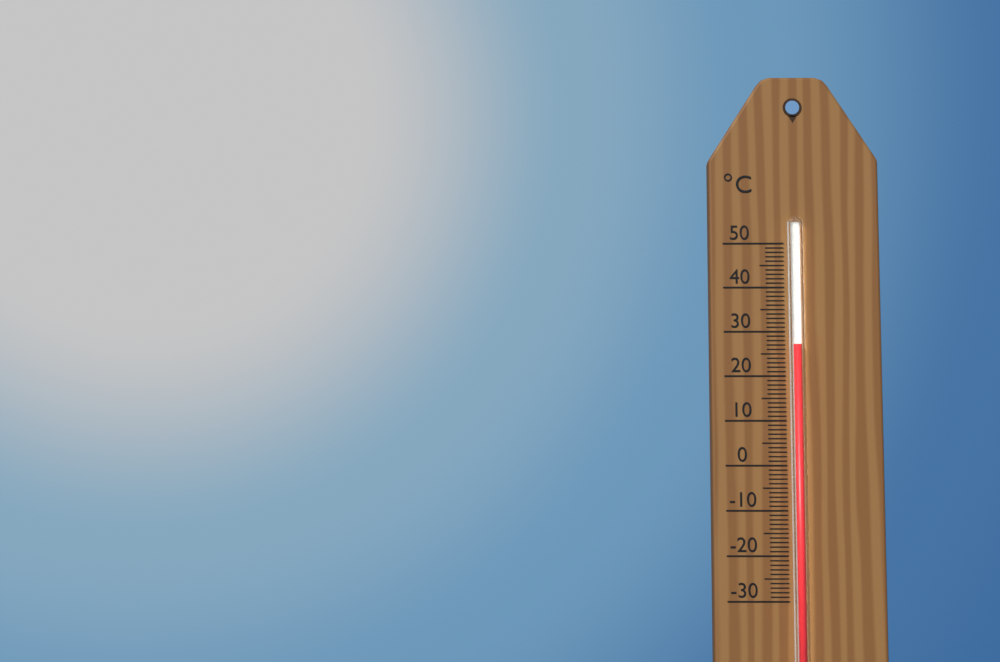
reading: 27 °C
